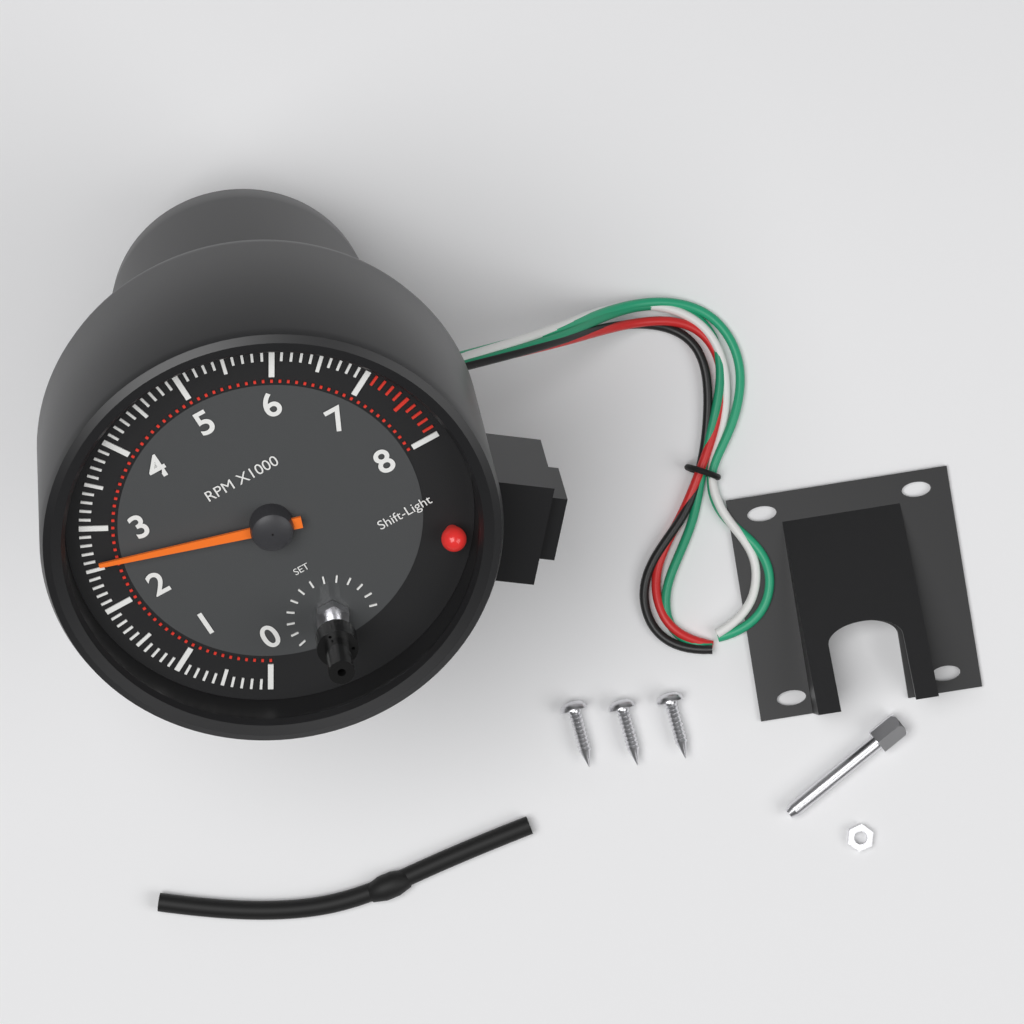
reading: 2600 RPM
